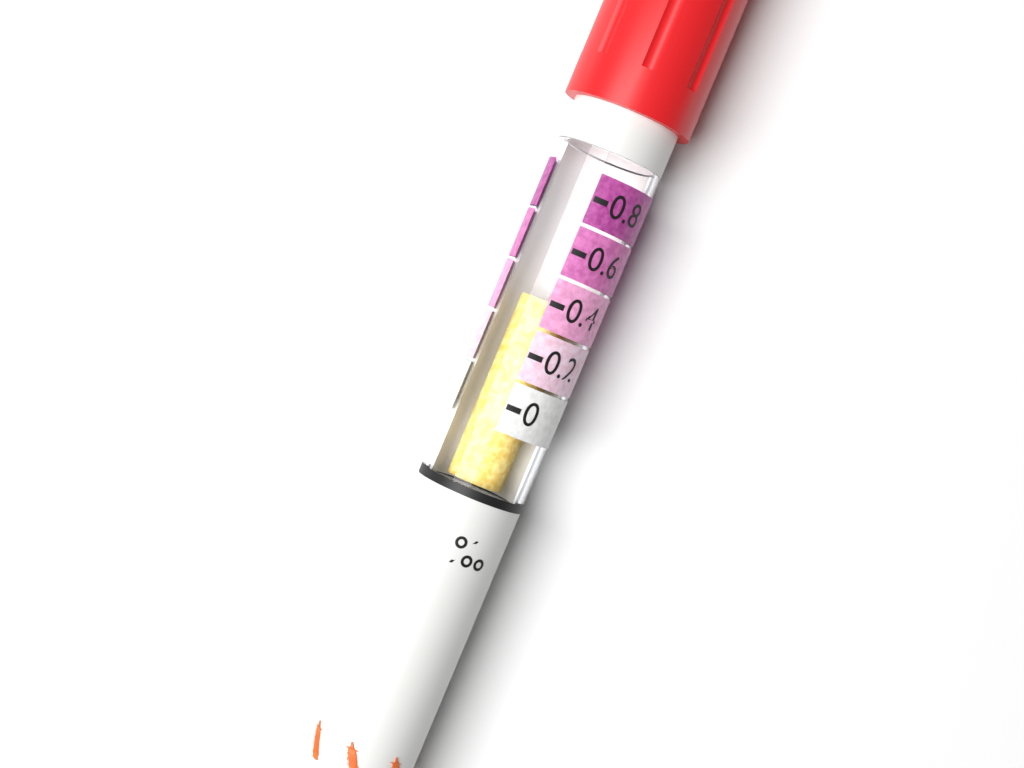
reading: 0.4 ‰
